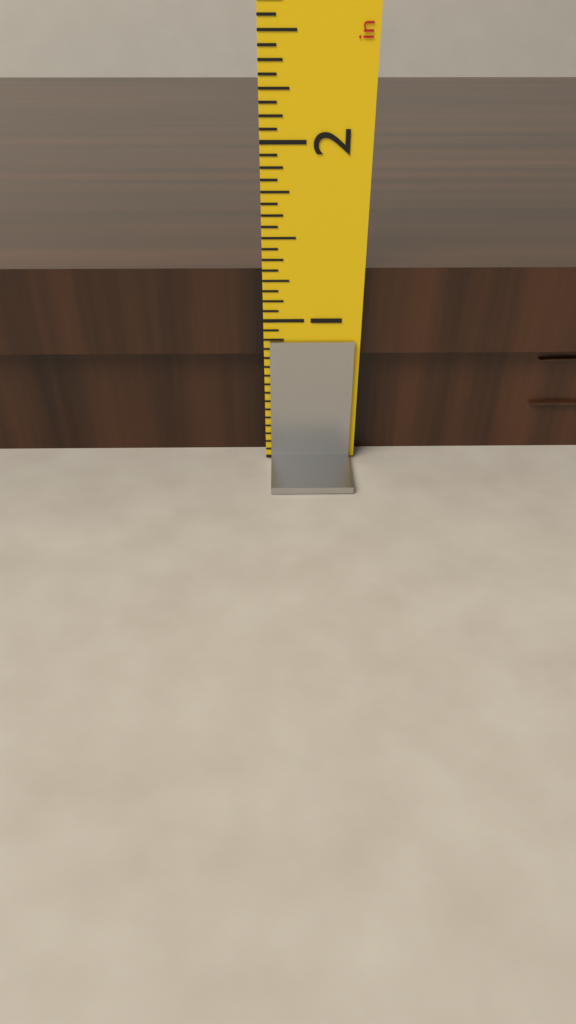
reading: 1.3125 in
